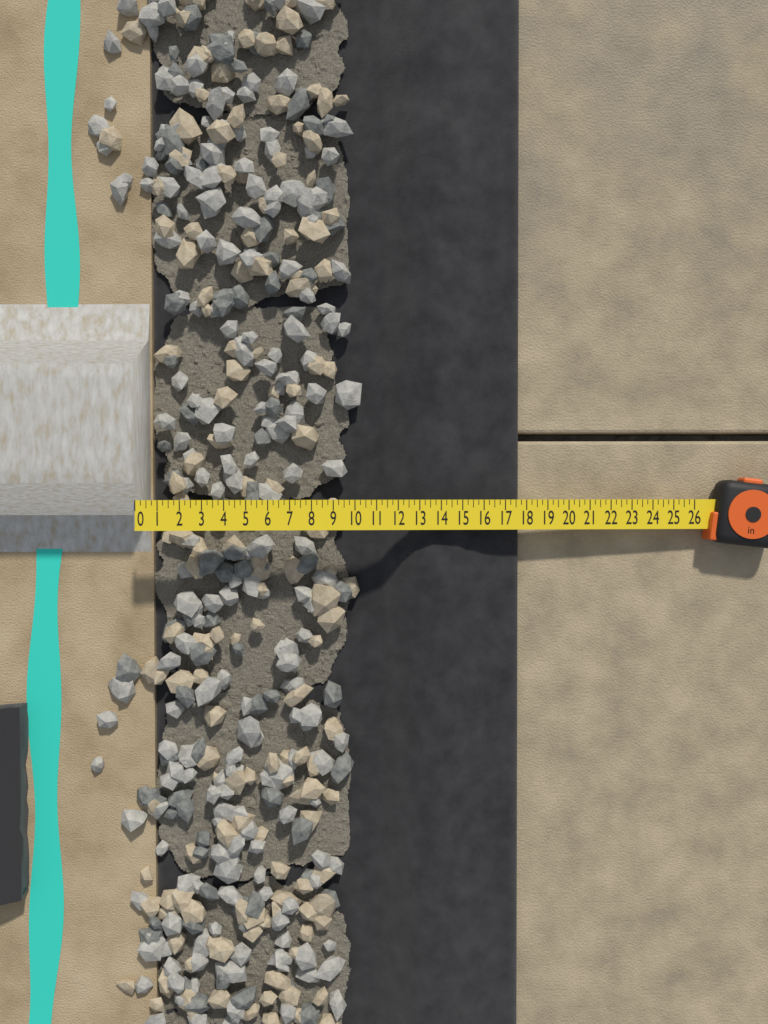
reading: 17.75 in
